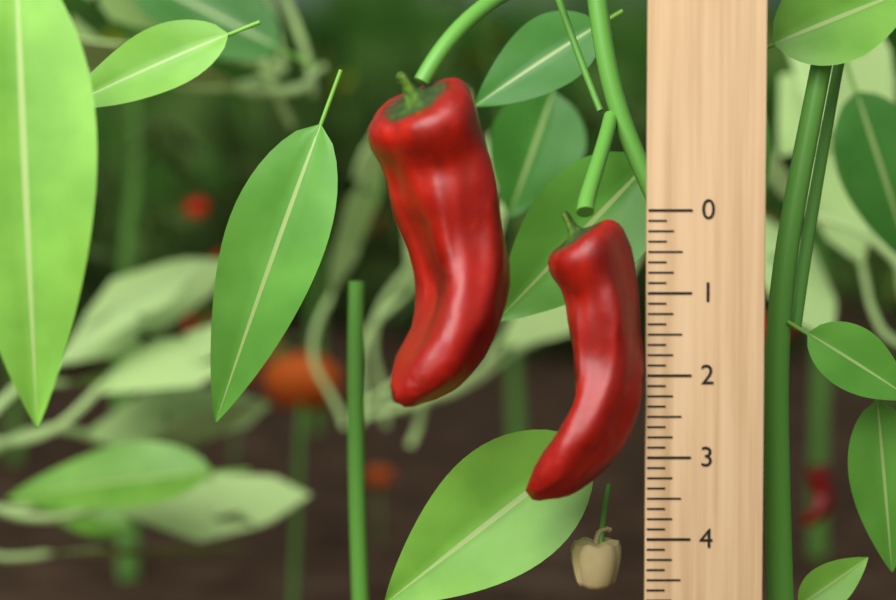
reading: 3.500 (no unit)
